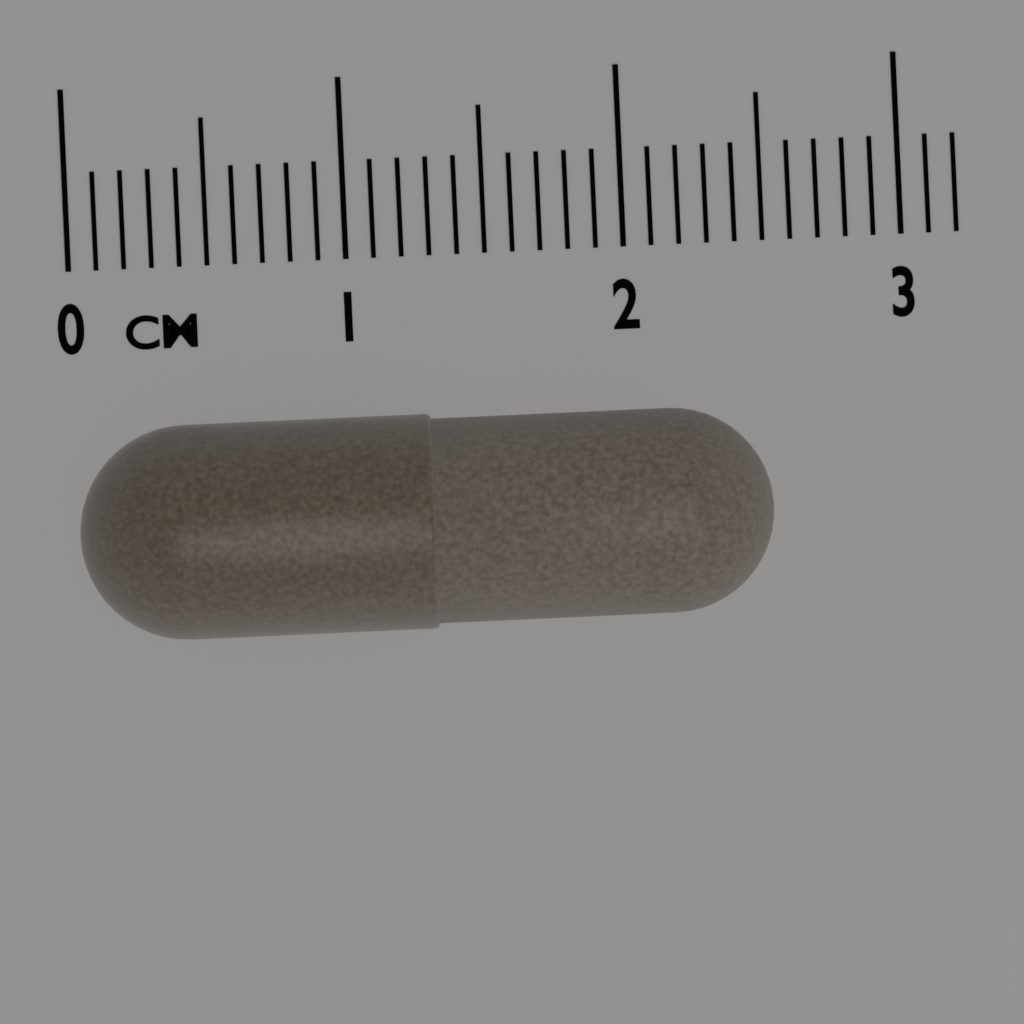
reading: 2.5 cm
